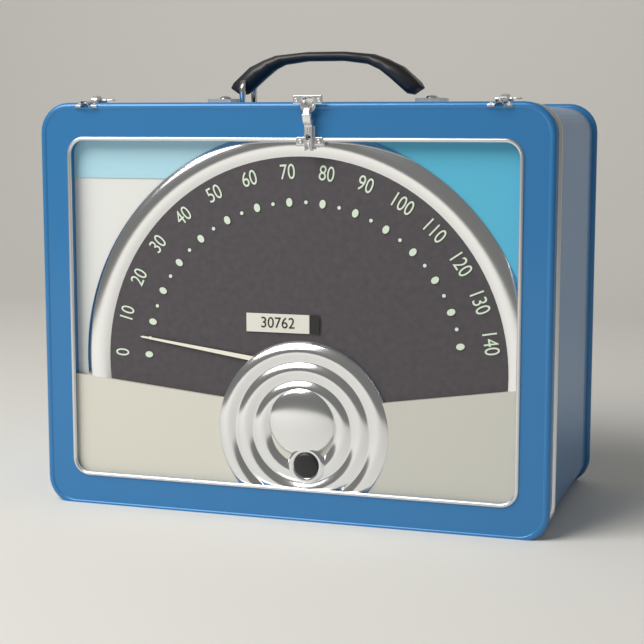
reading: 5 (no unit)
